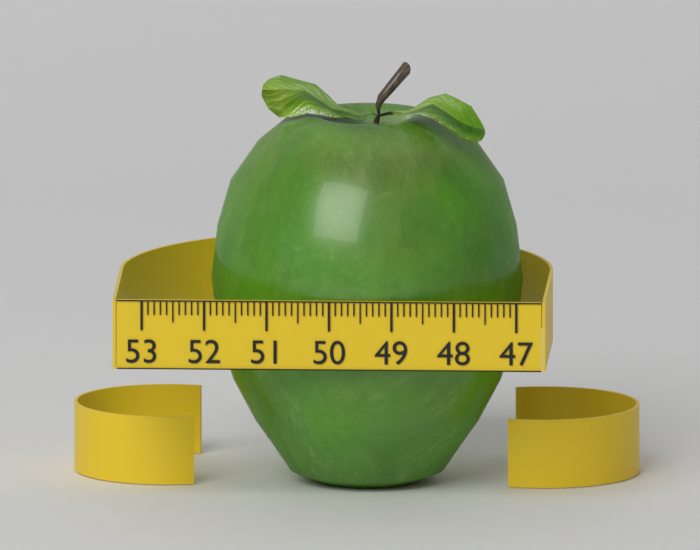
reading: 52.0 (no unit)
